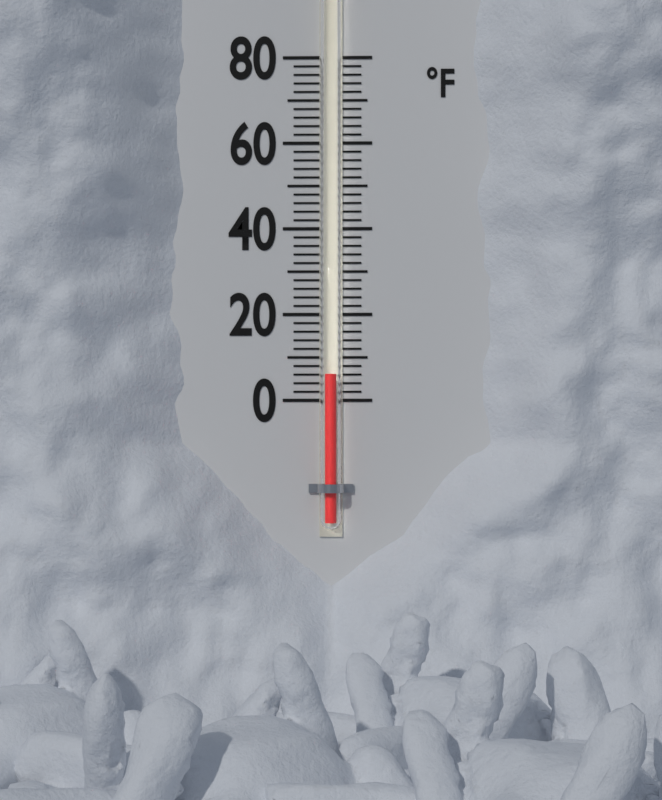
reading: 6 °F
